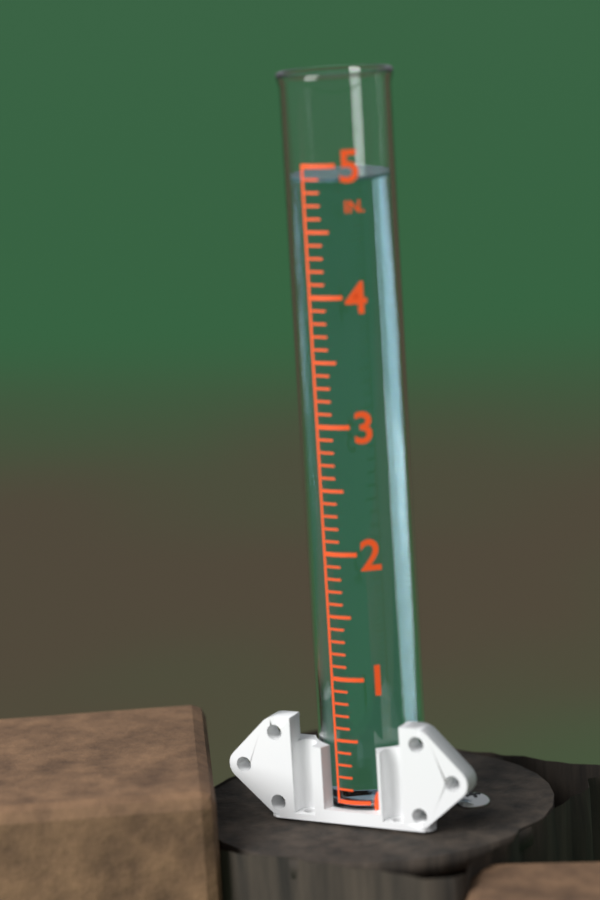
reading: 4.9 in
